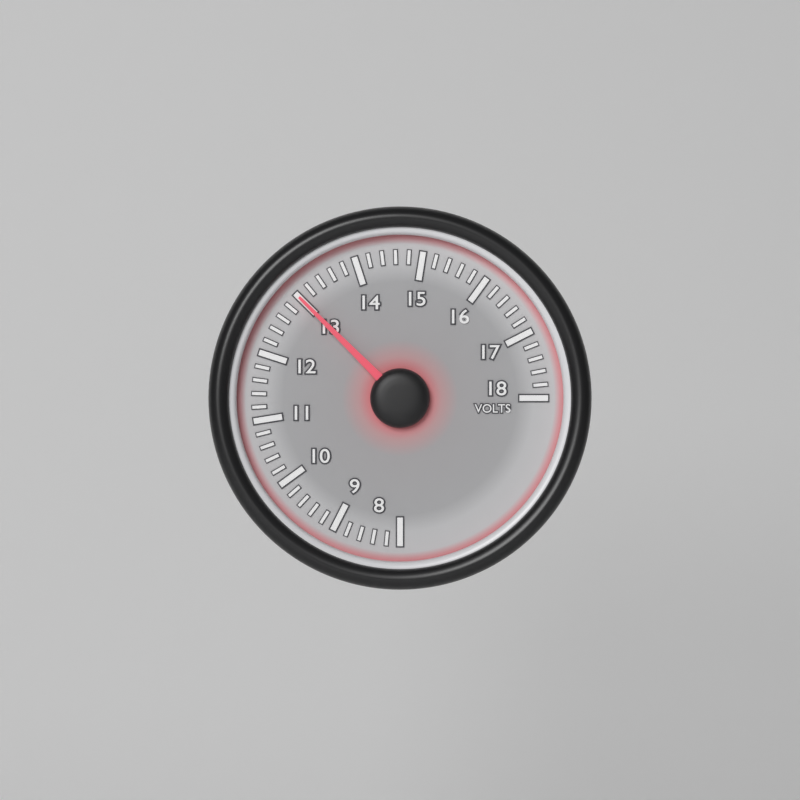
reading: 13.0 V
